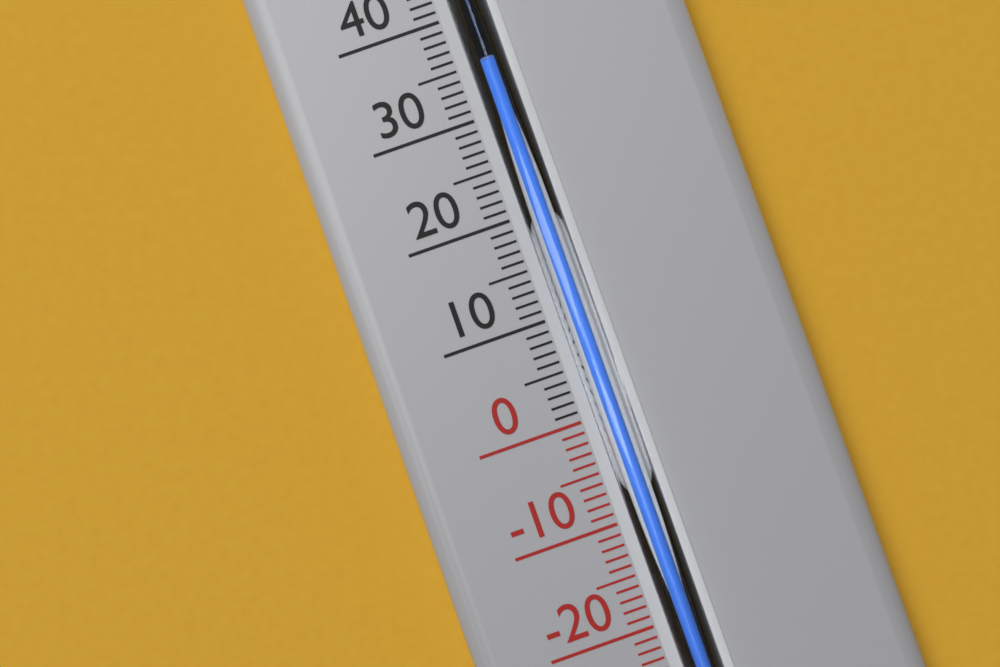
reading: 34 °C
